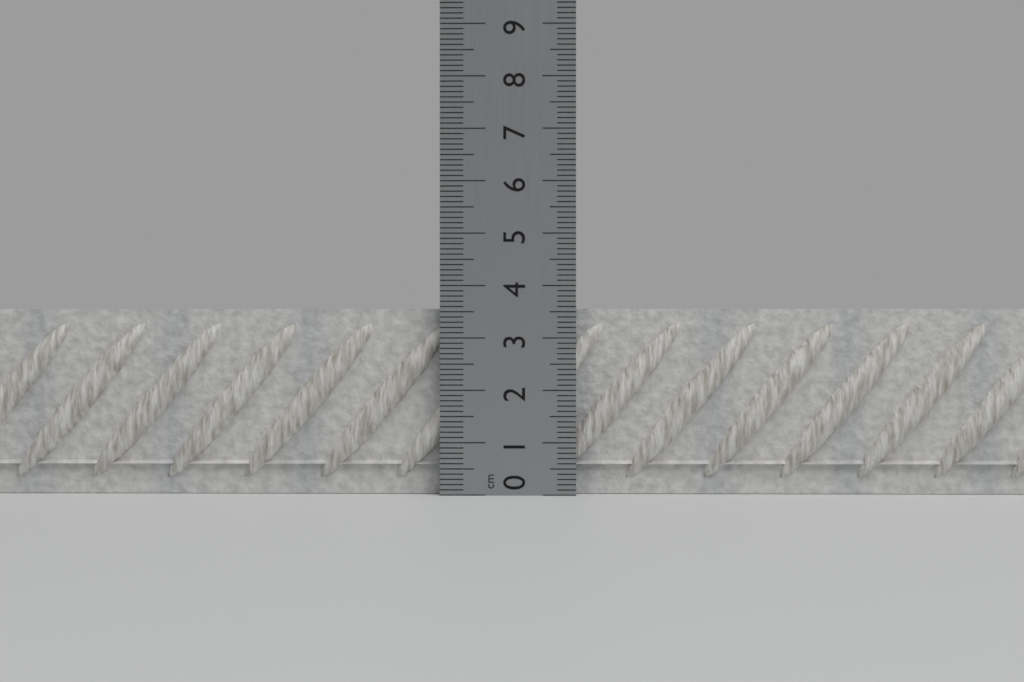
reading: 3.6 cm
